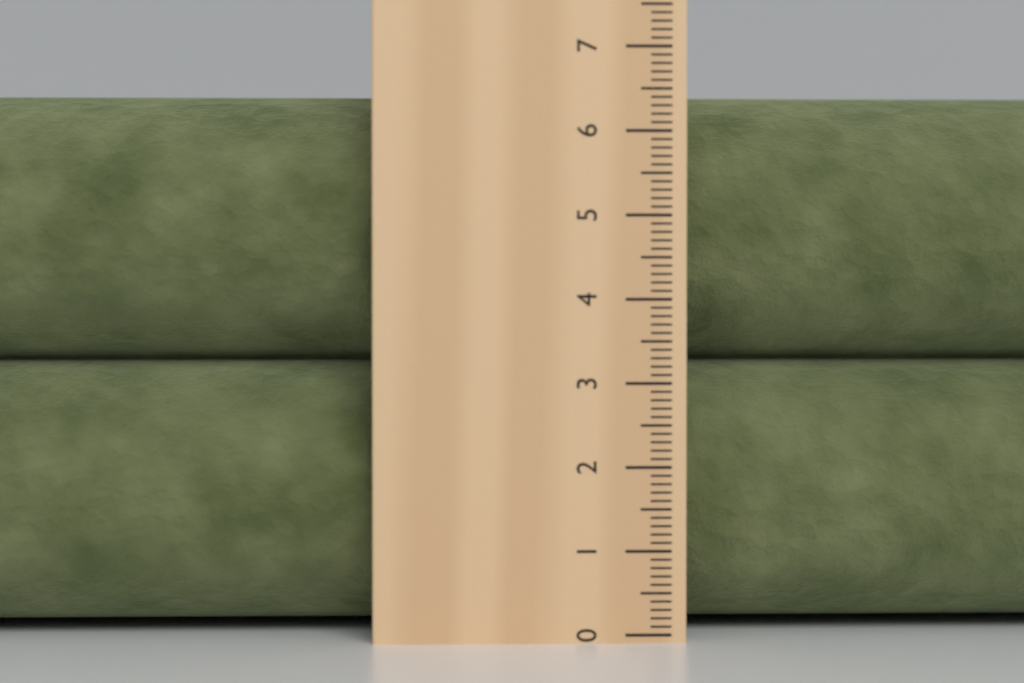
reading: 6.5 cm
